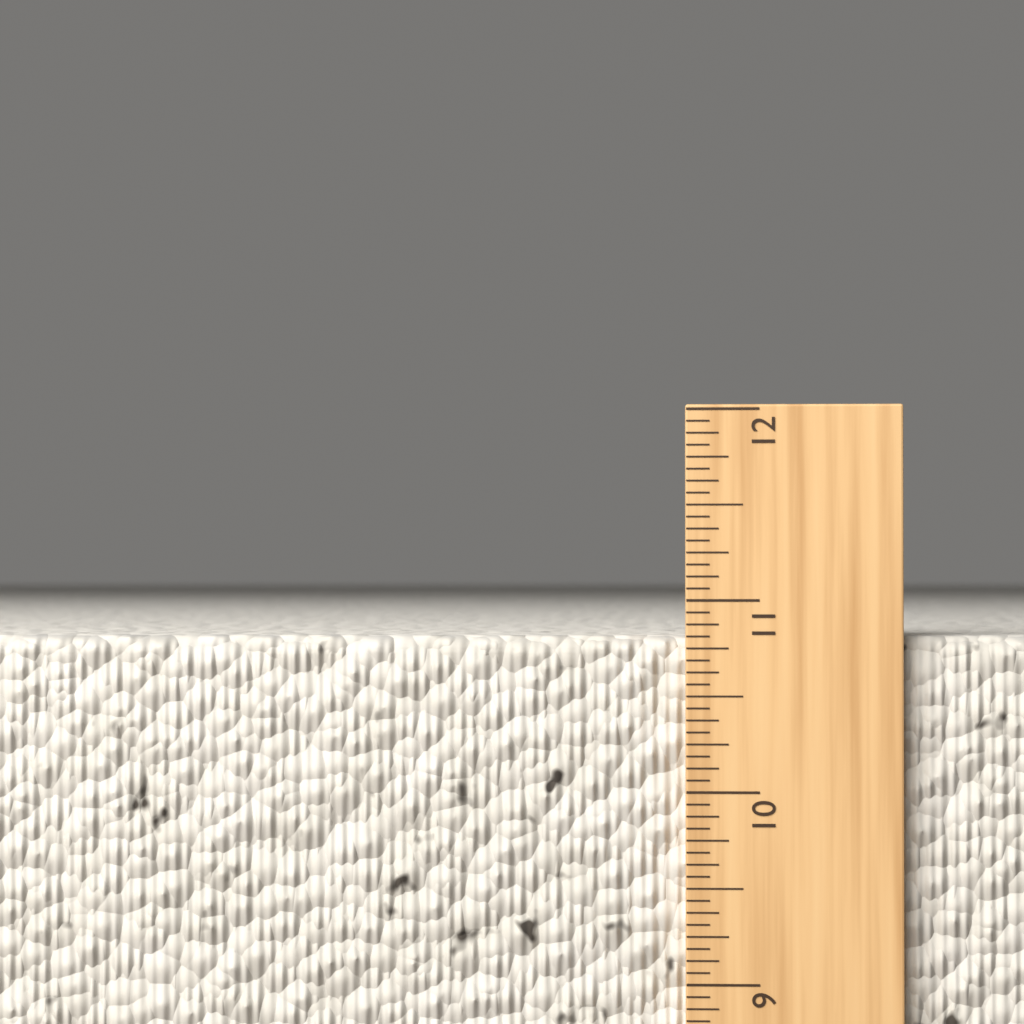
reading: 10.8125 in
